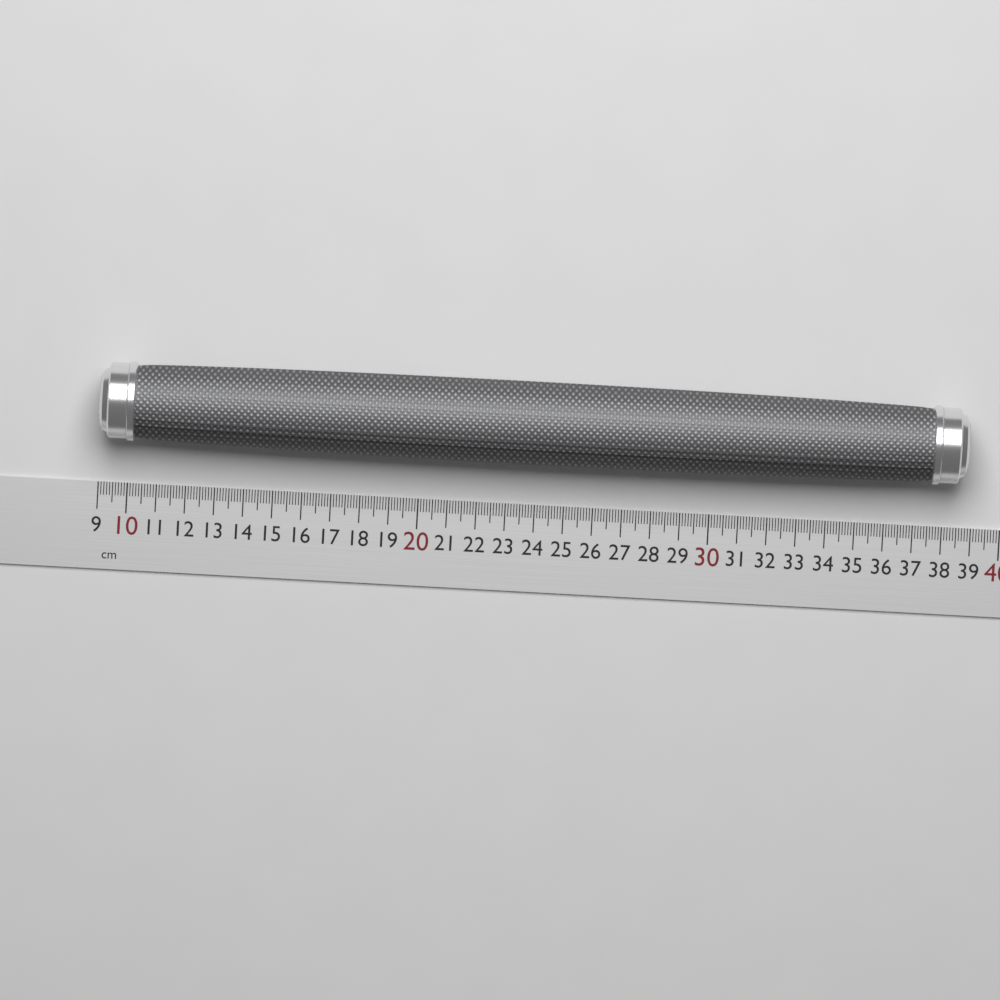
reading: 38.7 cm
